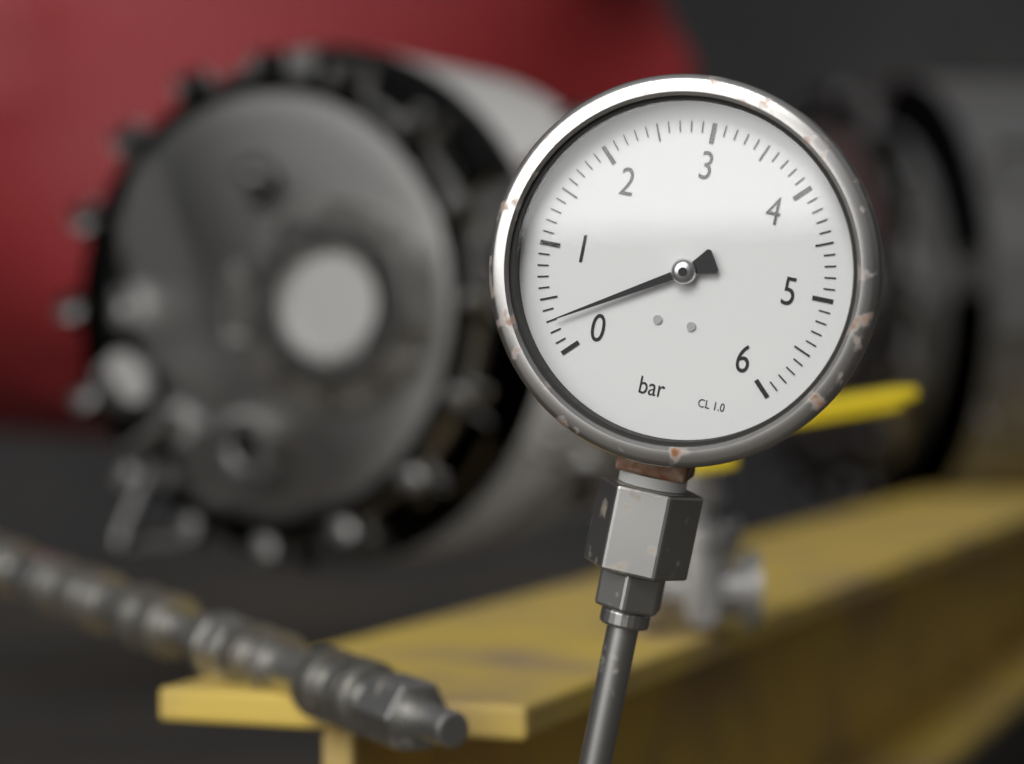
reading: 0.3 bar
